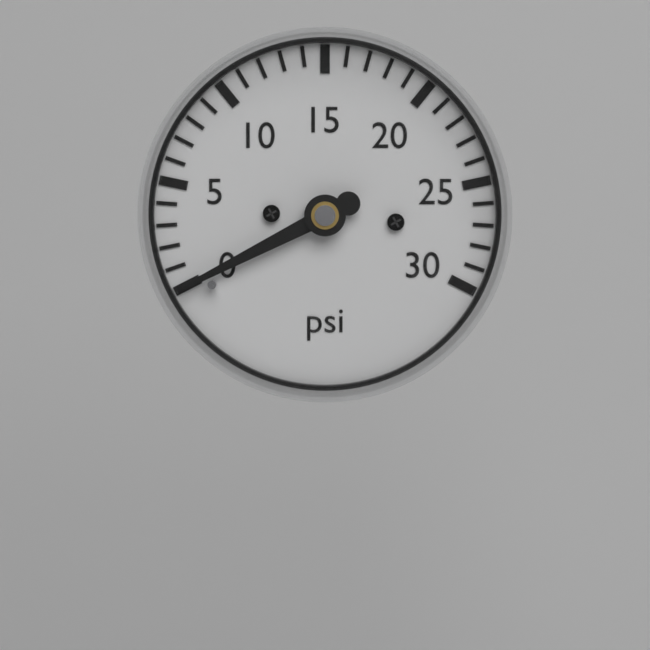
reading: 0 psi
